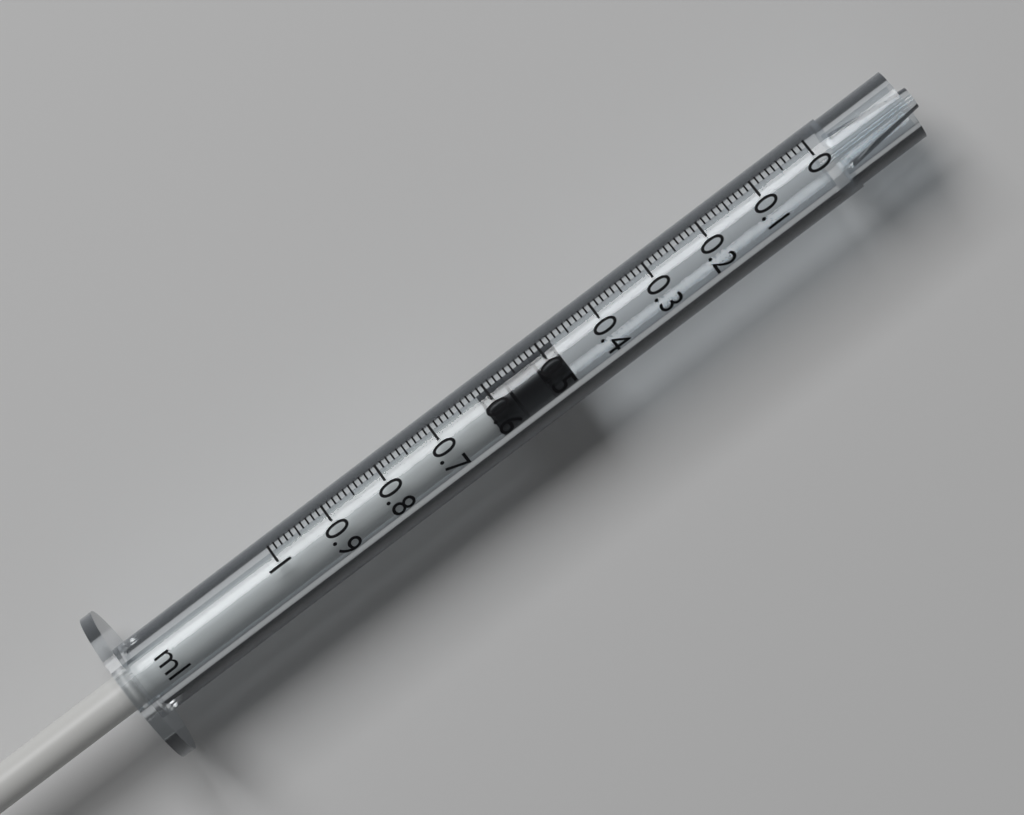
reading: 0.48 ml
